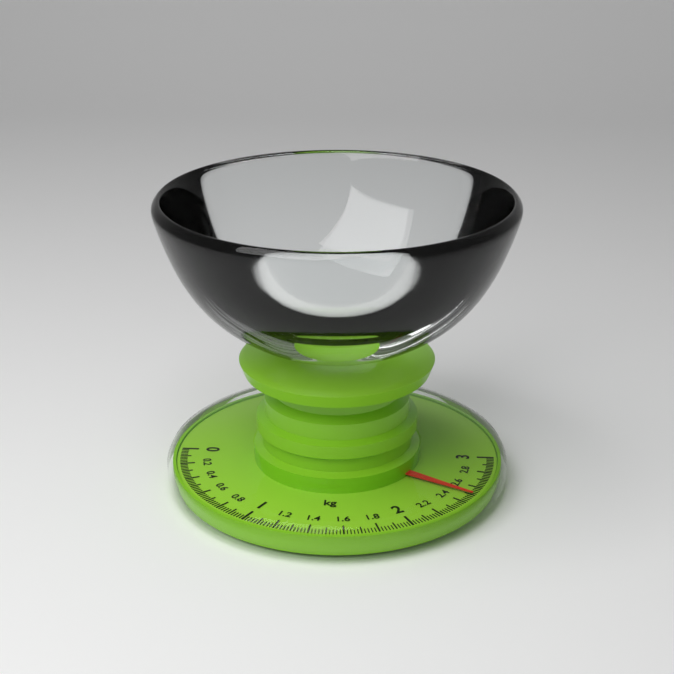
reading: 2.50 kg
